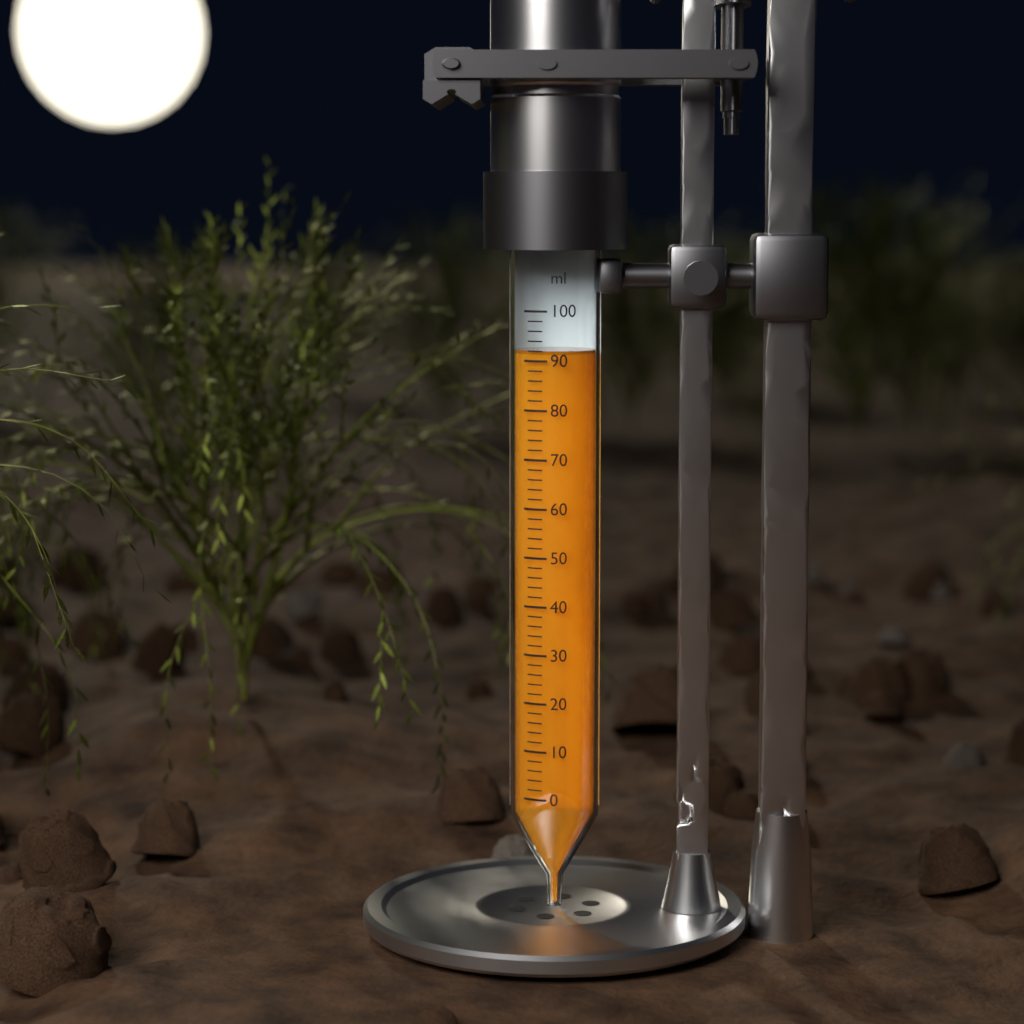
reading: 92 ml
